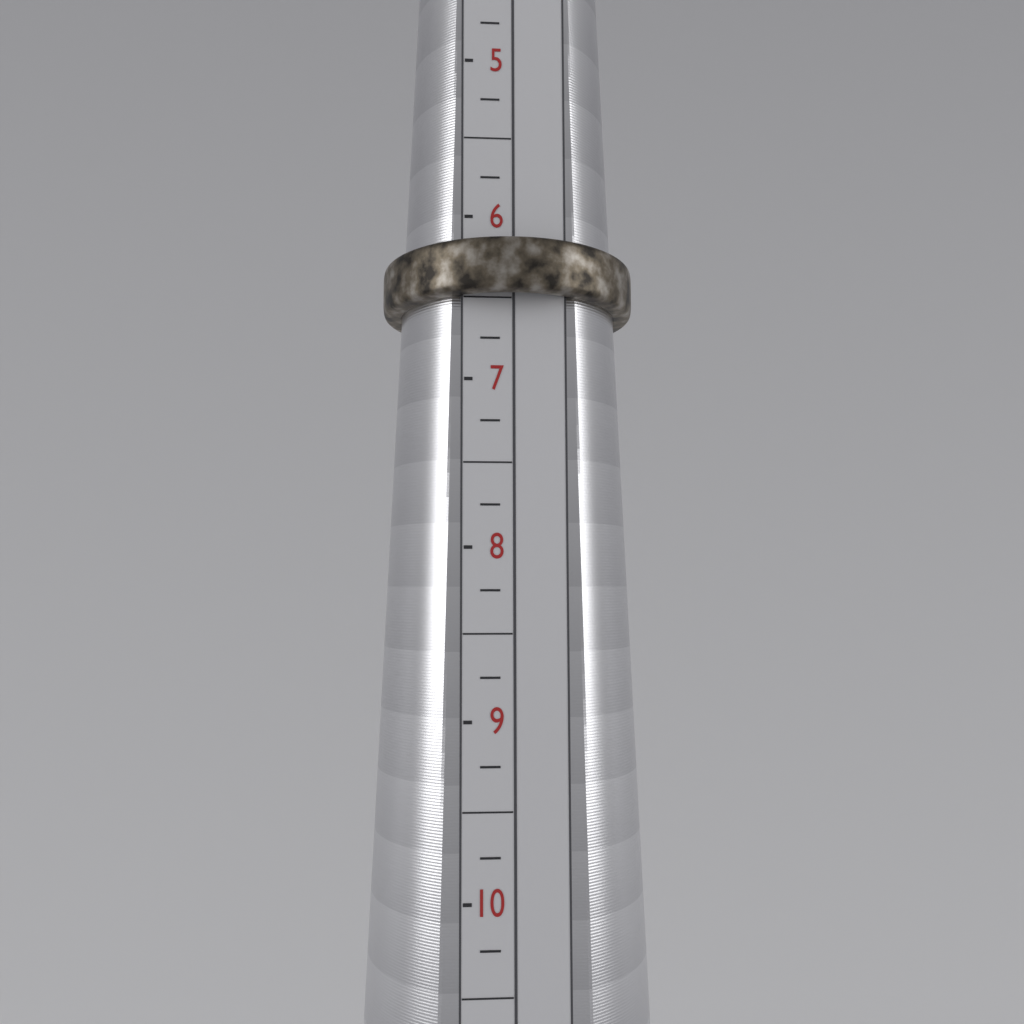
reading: 6.50 (no unit)
